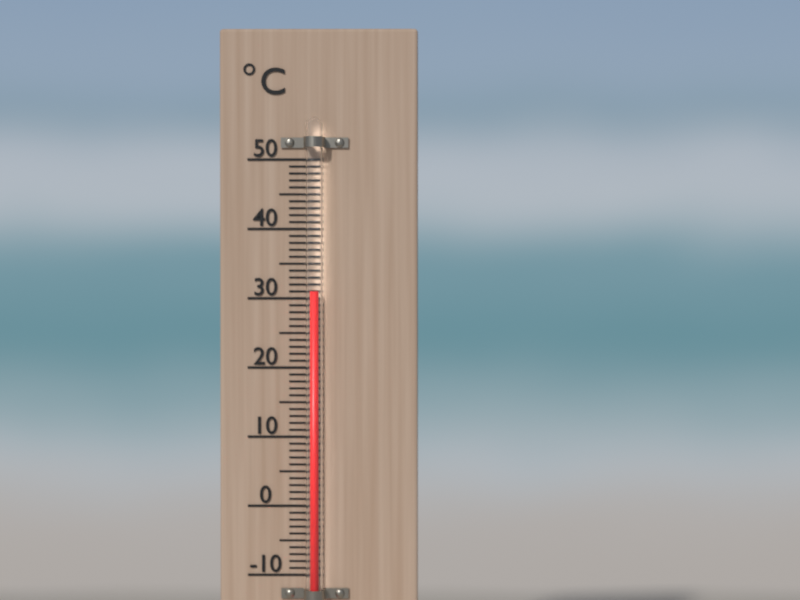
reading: 31 °C
